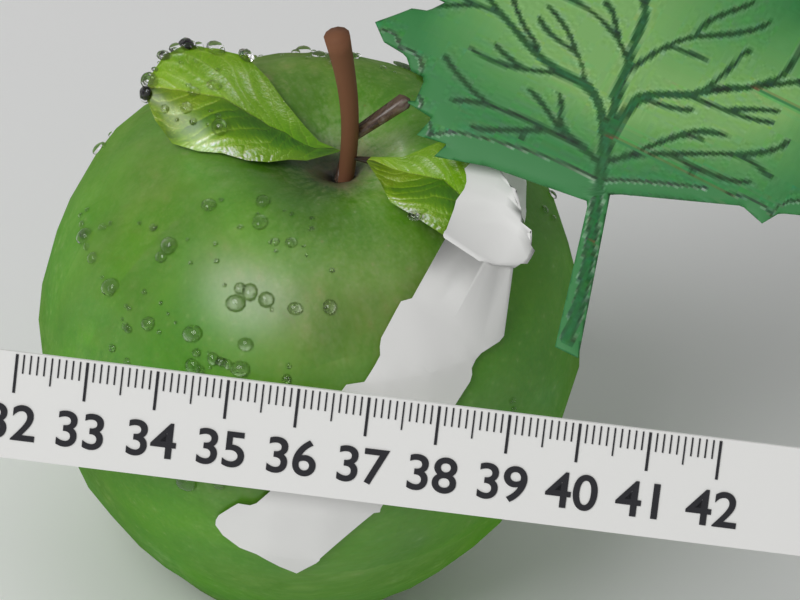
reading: 39.9 (no unit)
